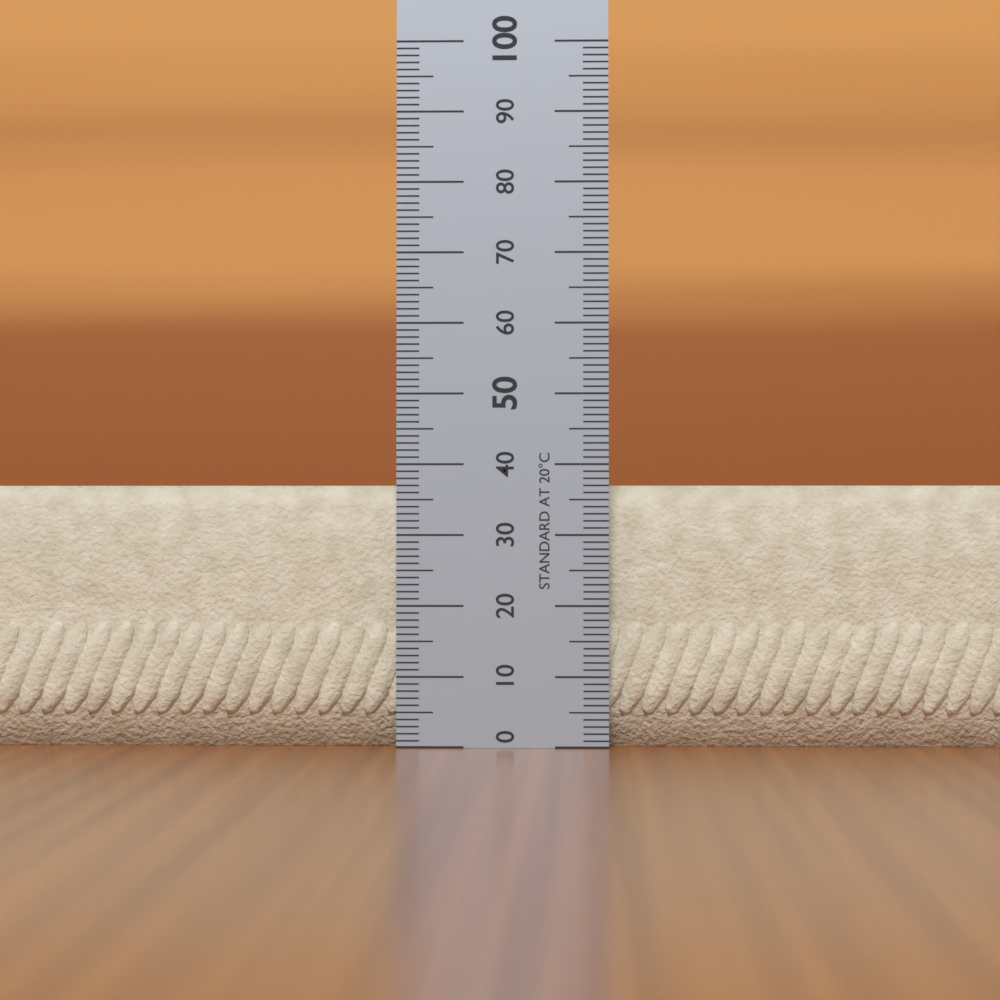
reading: 37 (no unit)
